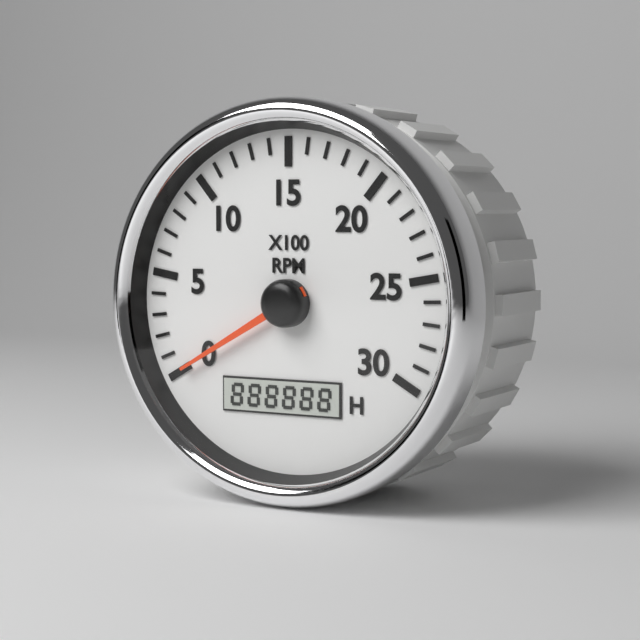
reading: 0 RPM
